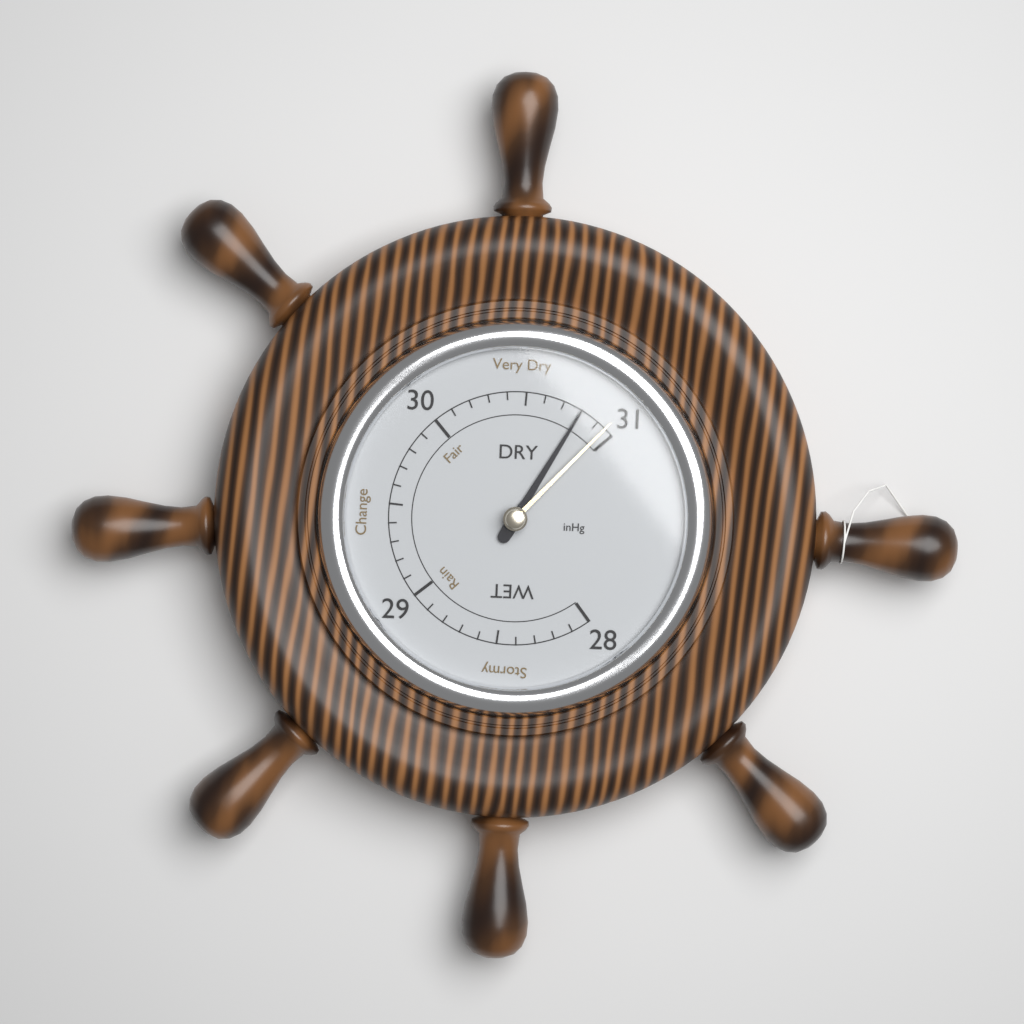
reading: 30.8 inHg
